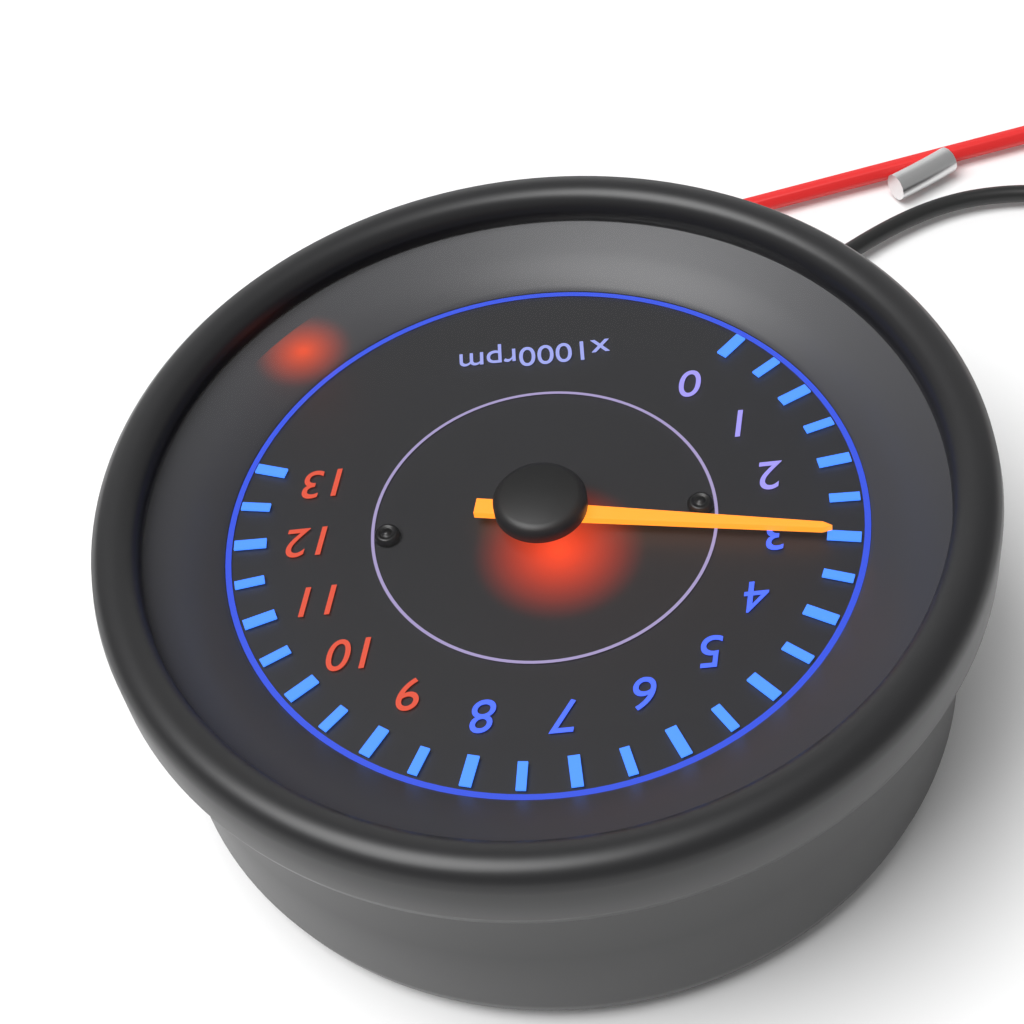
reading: 3000 rpm
